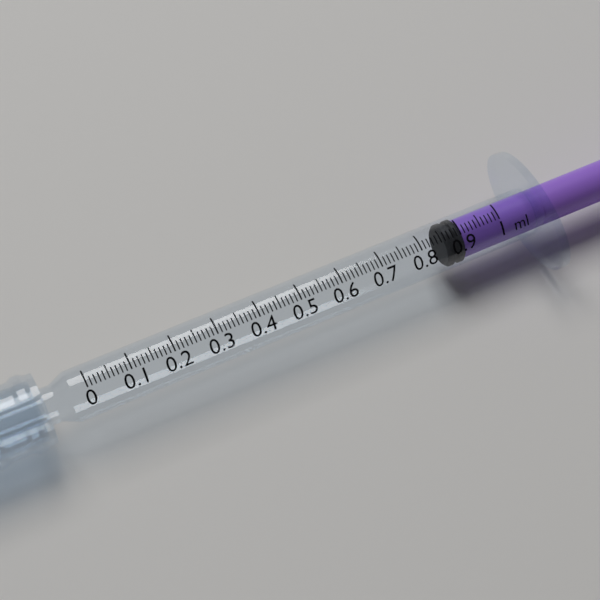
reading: 0.86 ml
